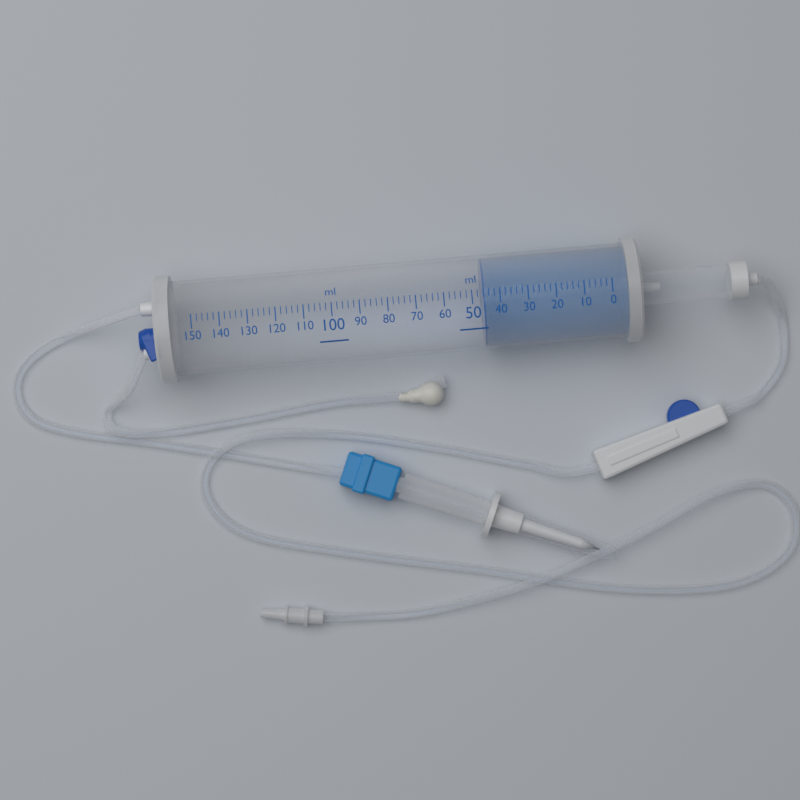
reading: 46 ml
